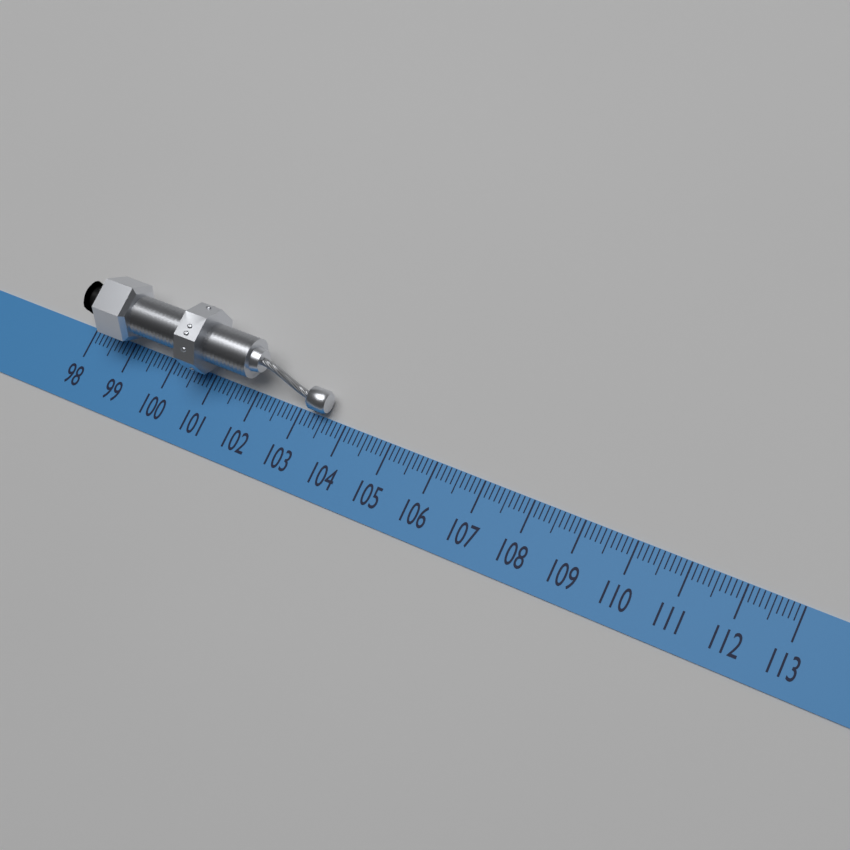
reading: 103.6 (no unit)
